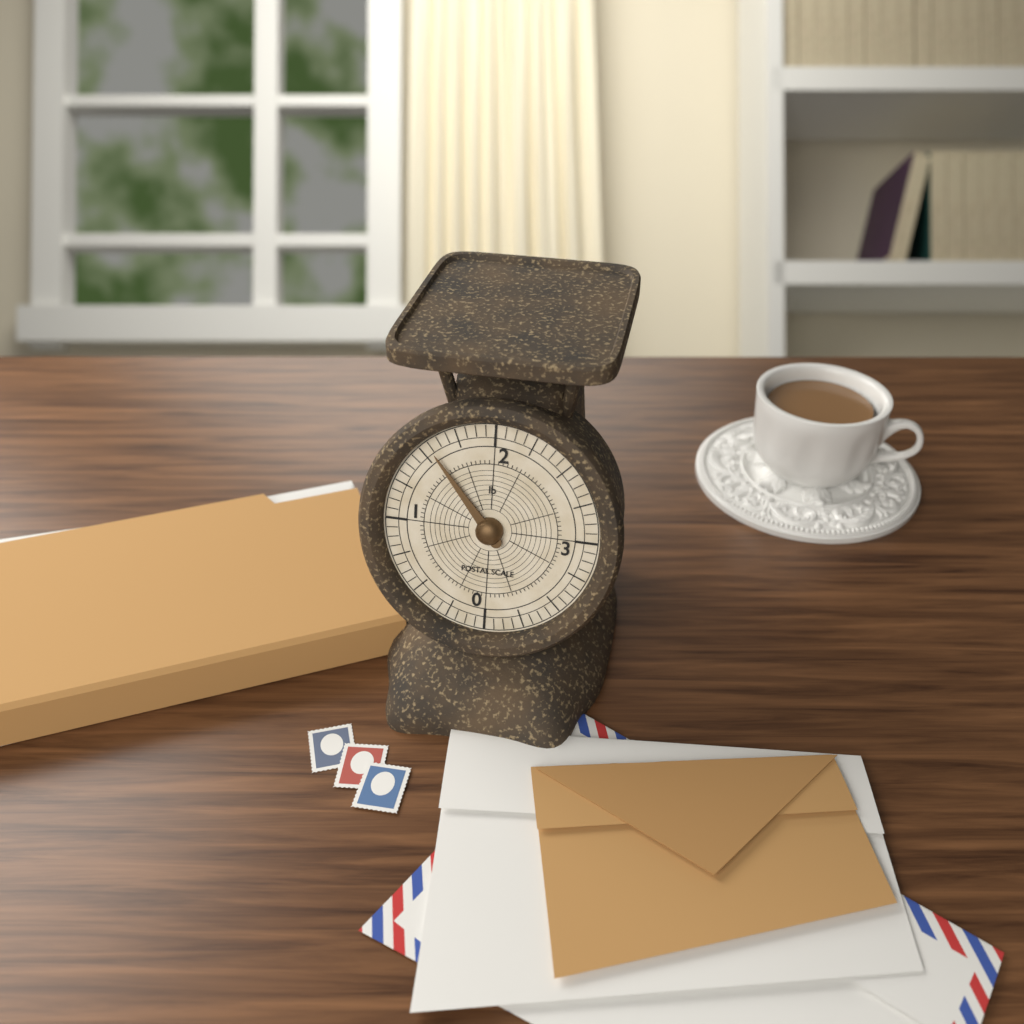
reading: 1.5625 lb
